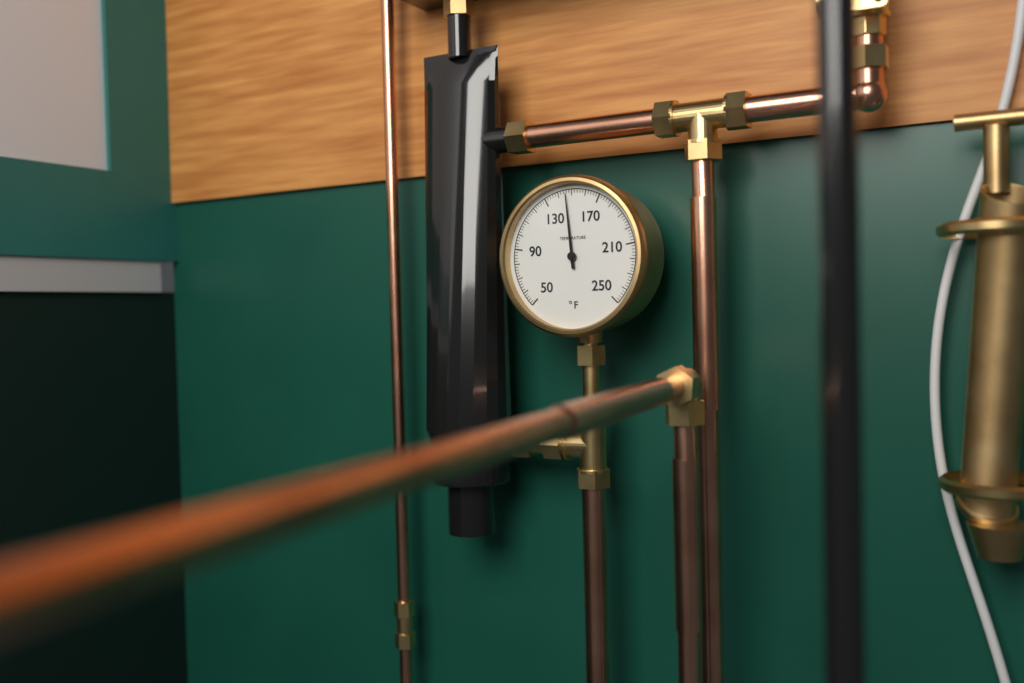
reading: 146 °F
